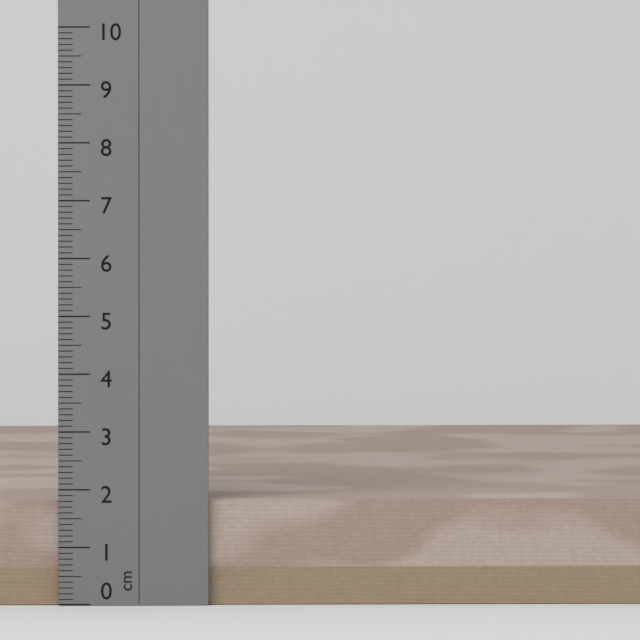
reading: 1.8 cm
